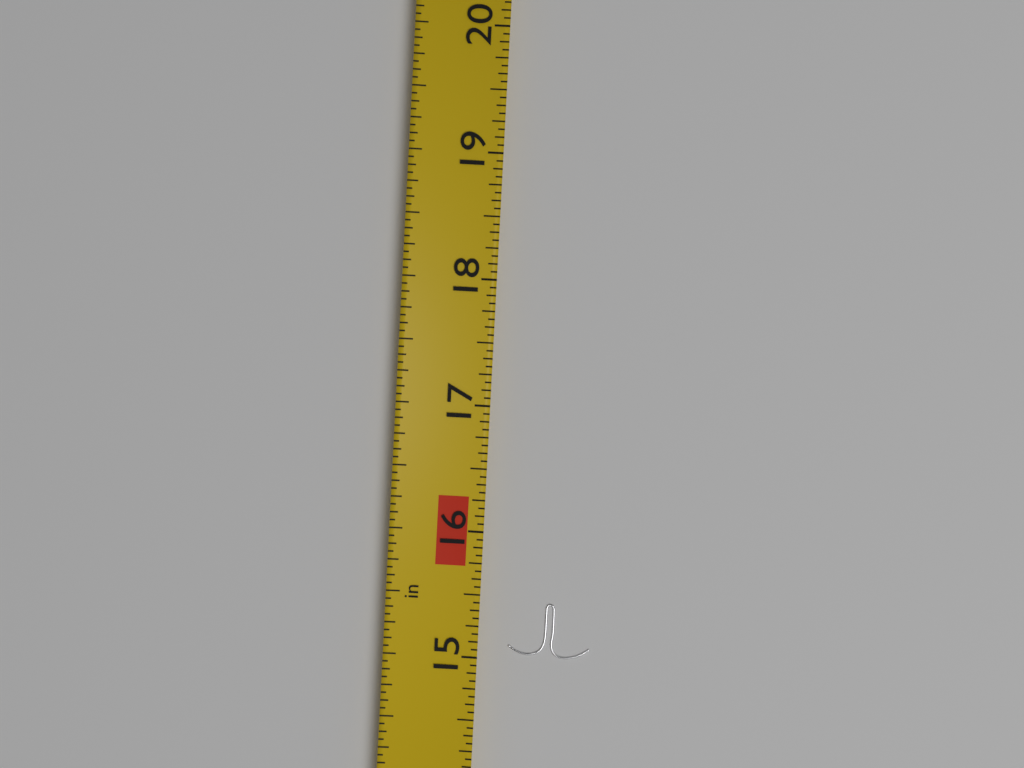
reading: 15.4375 in
